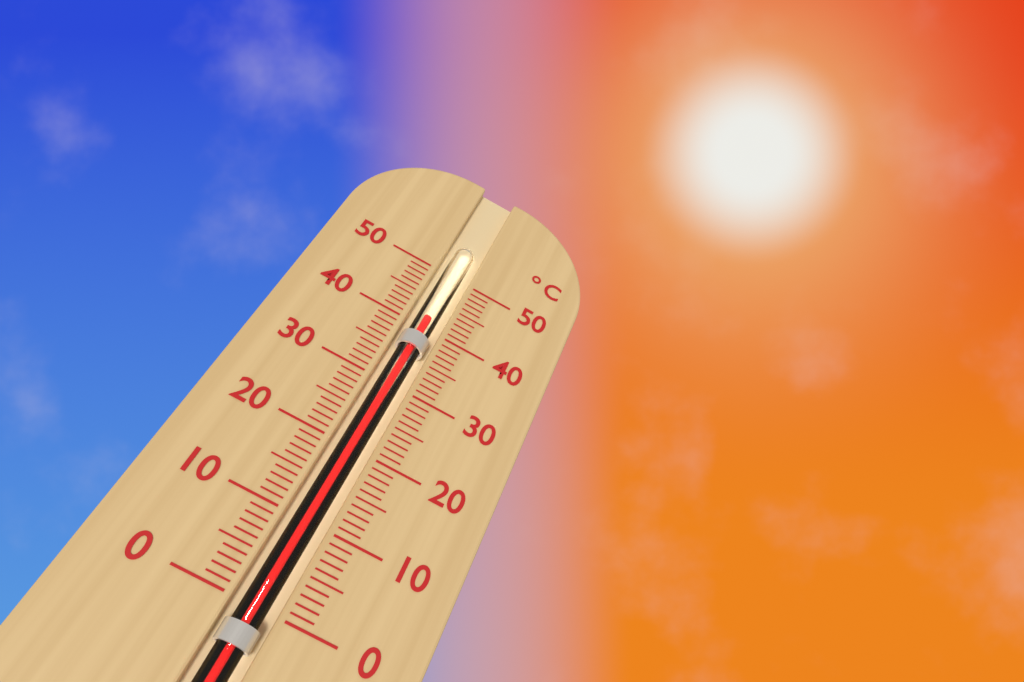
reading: 42 °C
